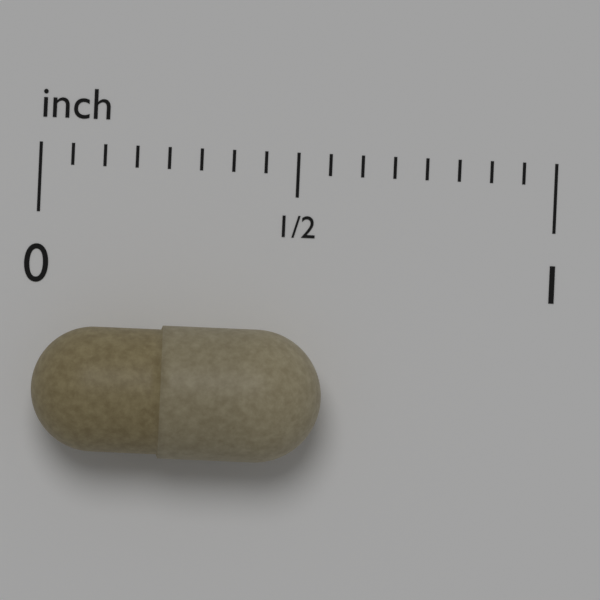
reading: 0.5625 in
